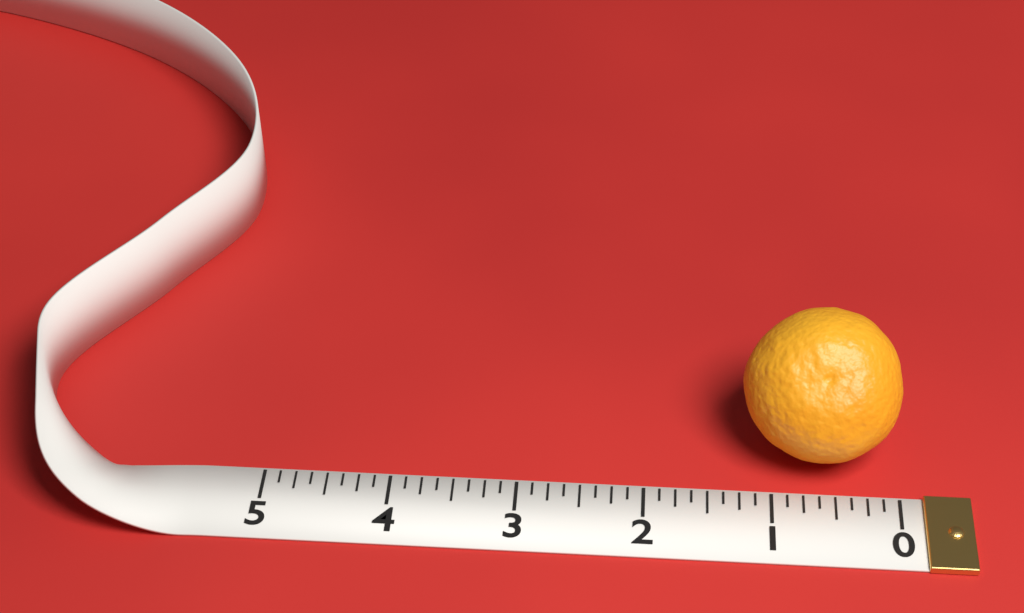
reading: 1.250 (no unit)
